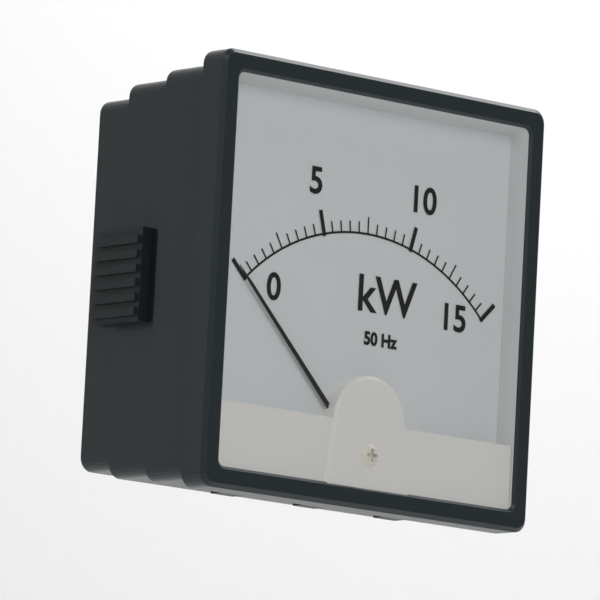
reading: 0.0 kW
